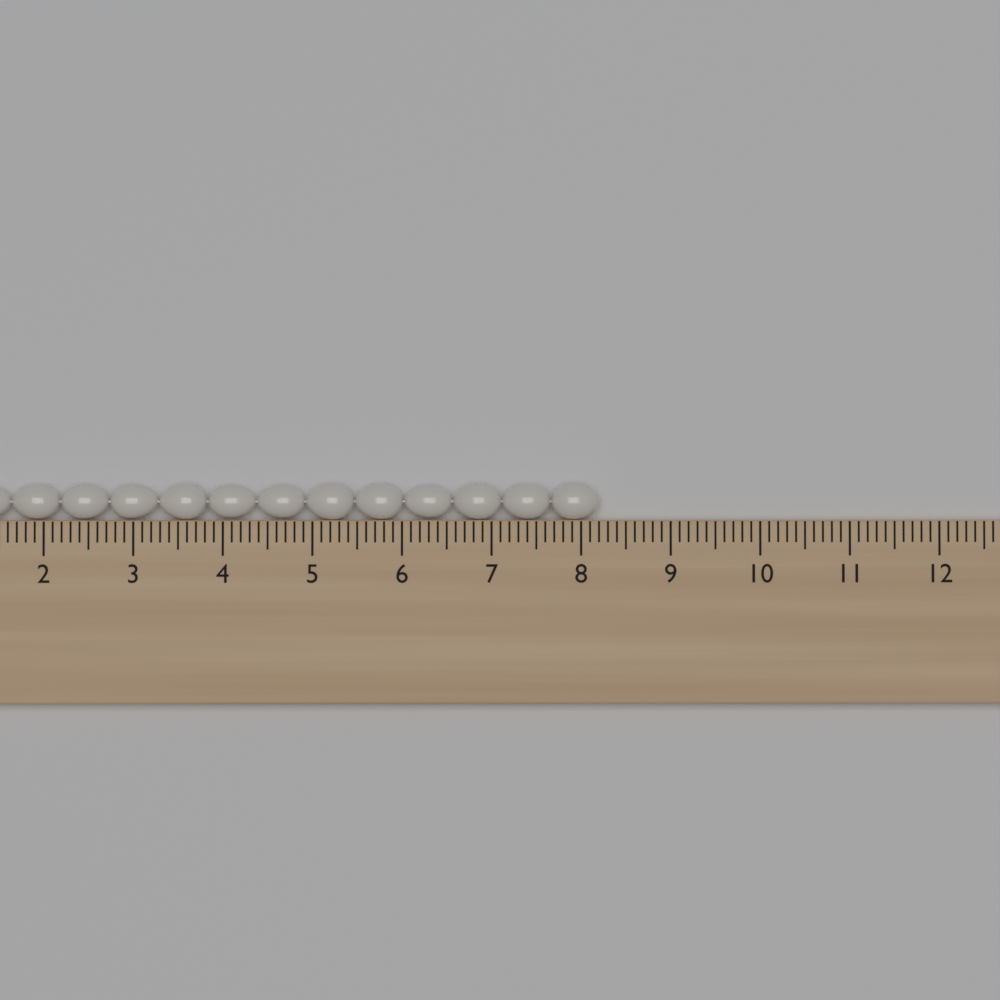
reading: 8.2 cm
